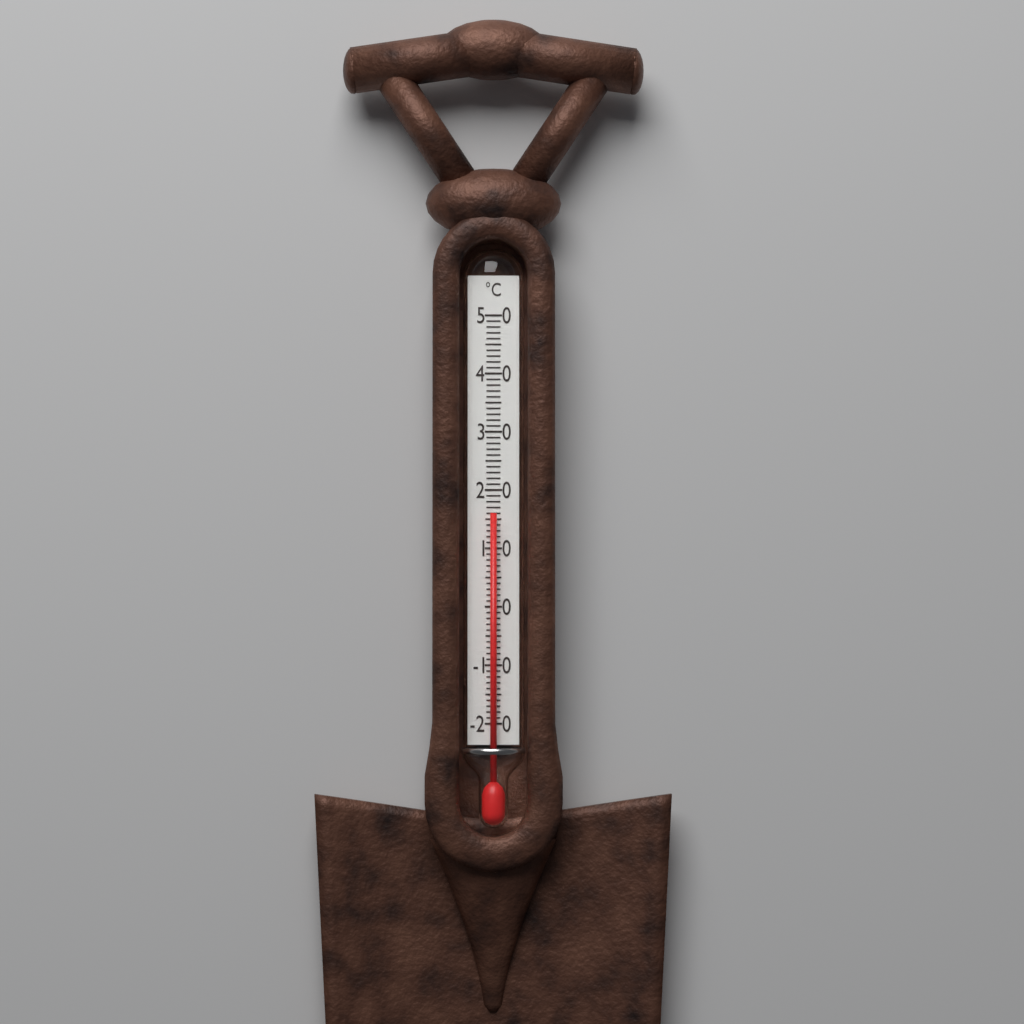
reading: 16 °C
